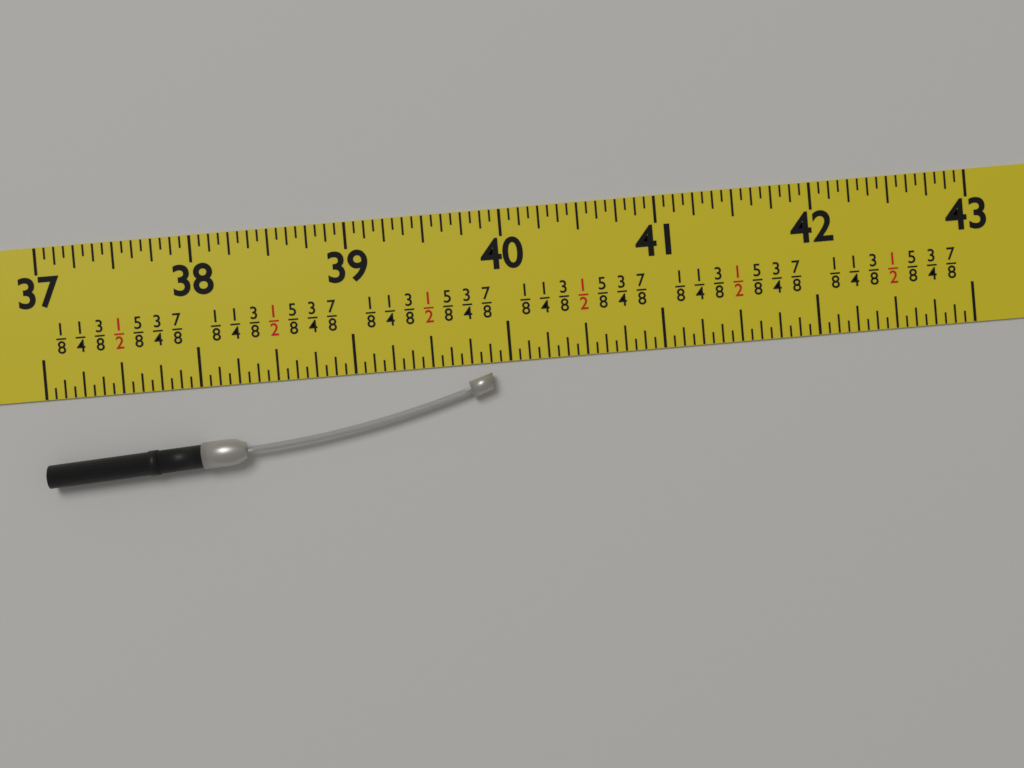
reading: 39.8750 in
